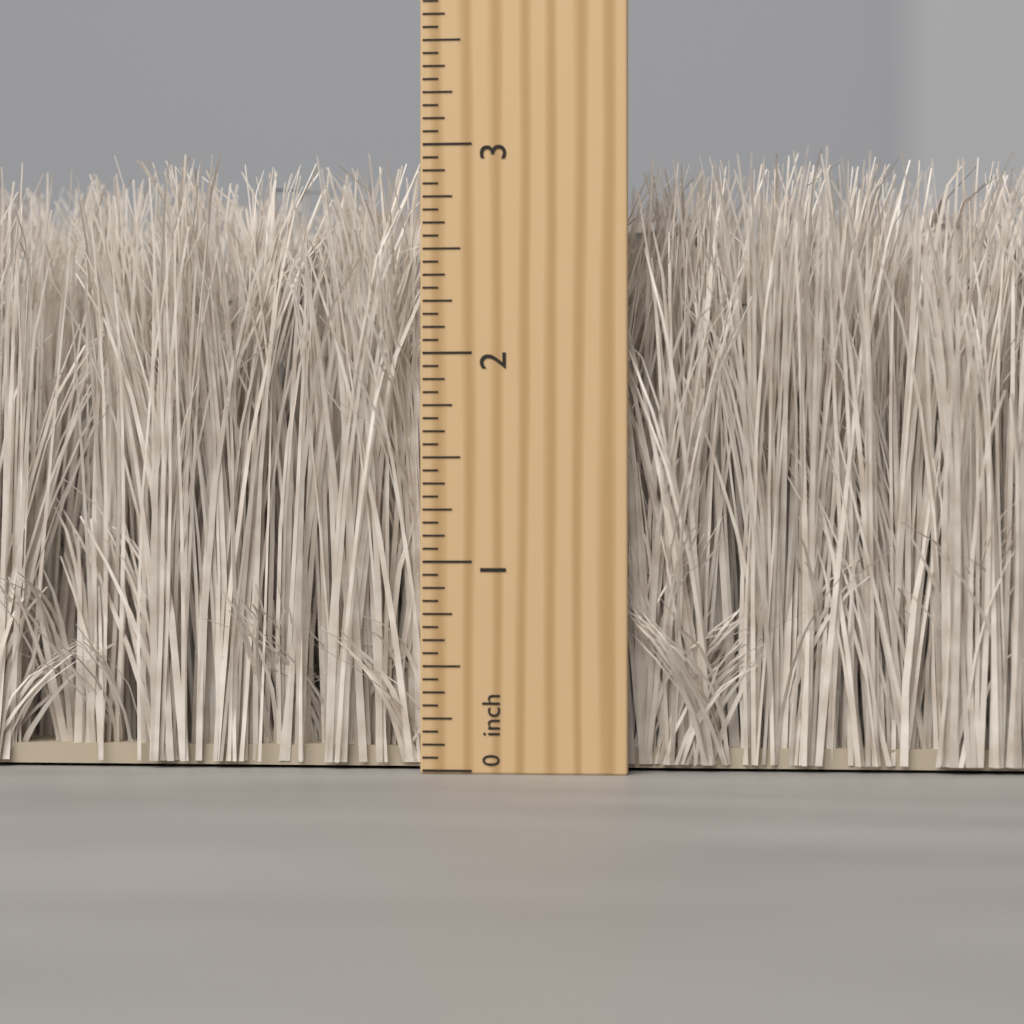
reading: 2.9375 inch
